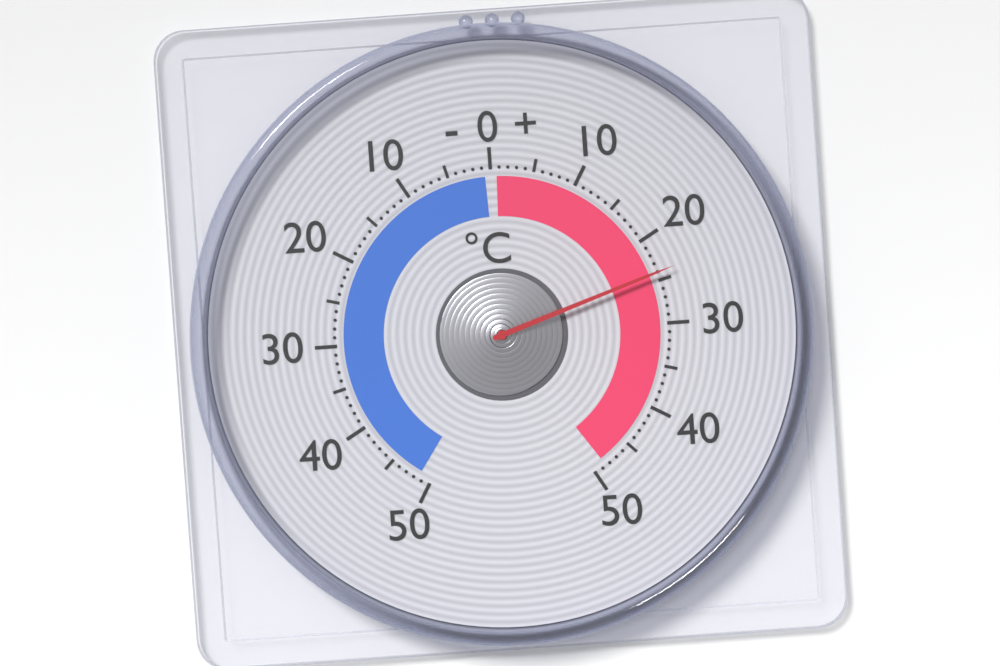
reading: 24 °C
